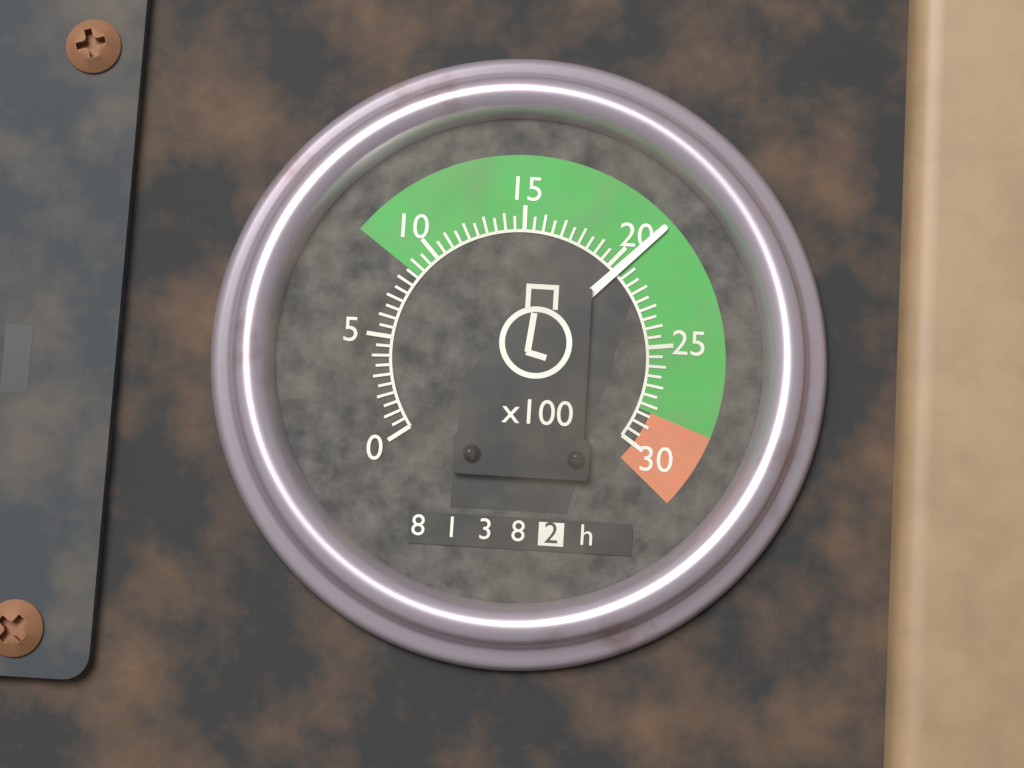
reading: 20.5 x100 rpm
